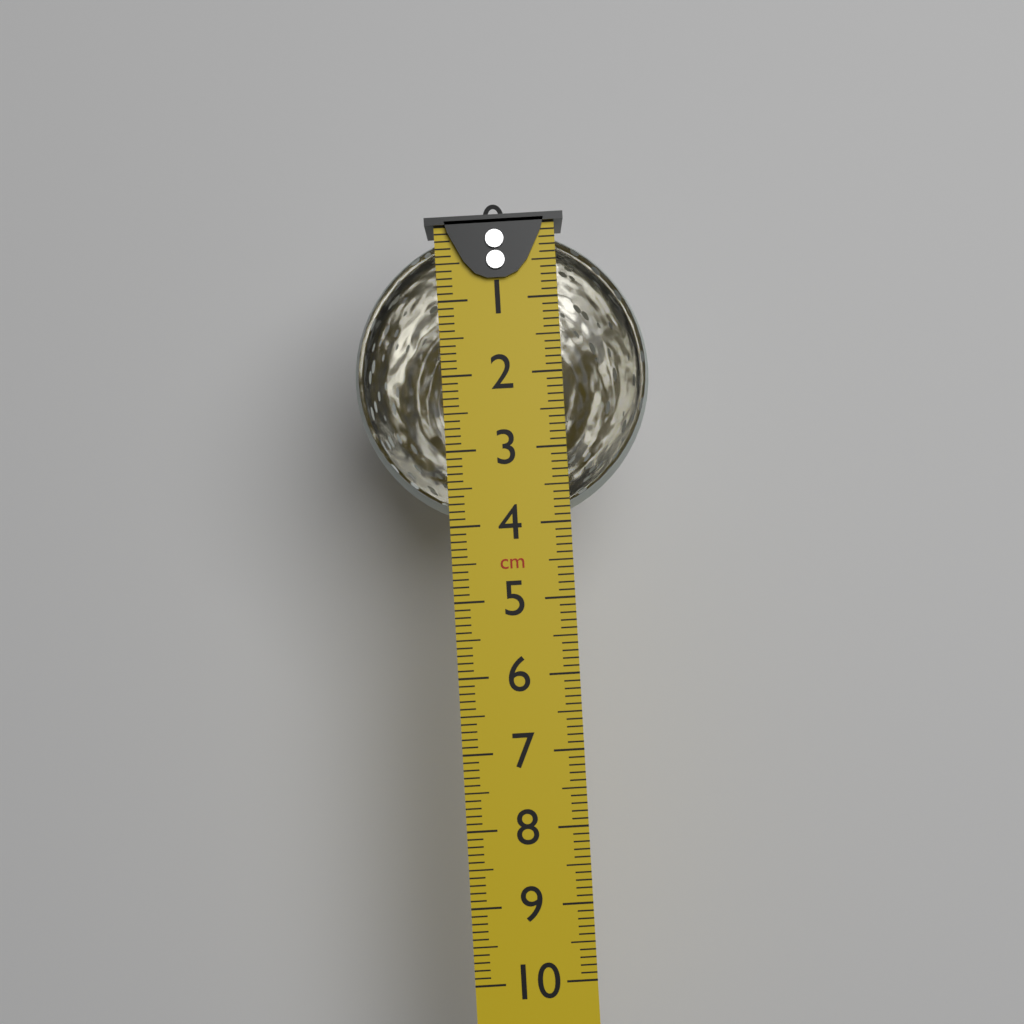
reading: 4.0 cm
